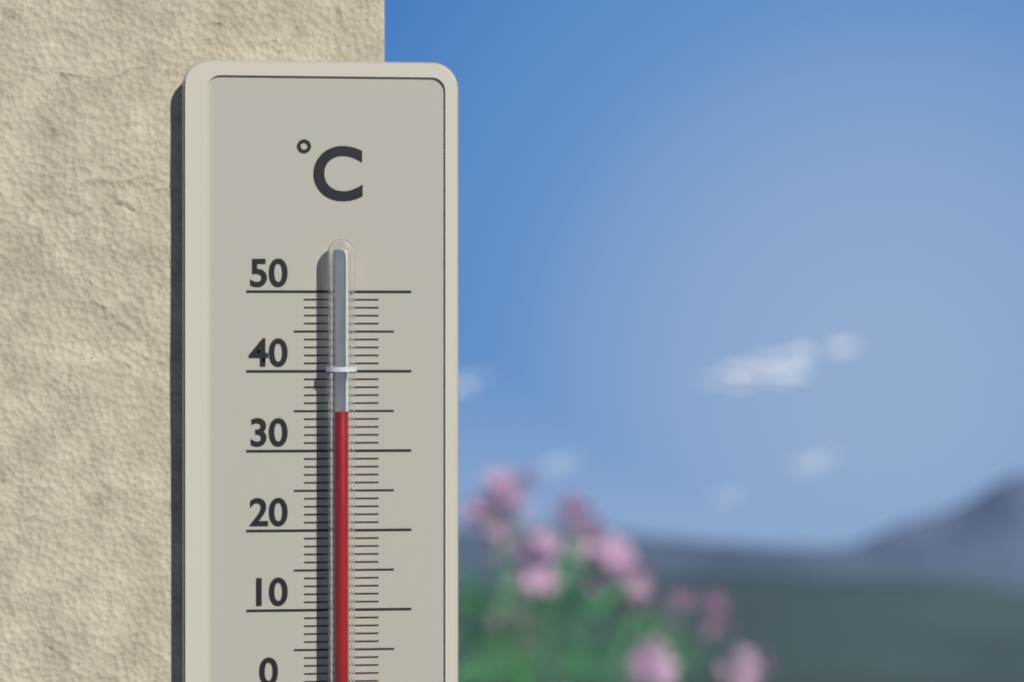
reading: 35 °C
